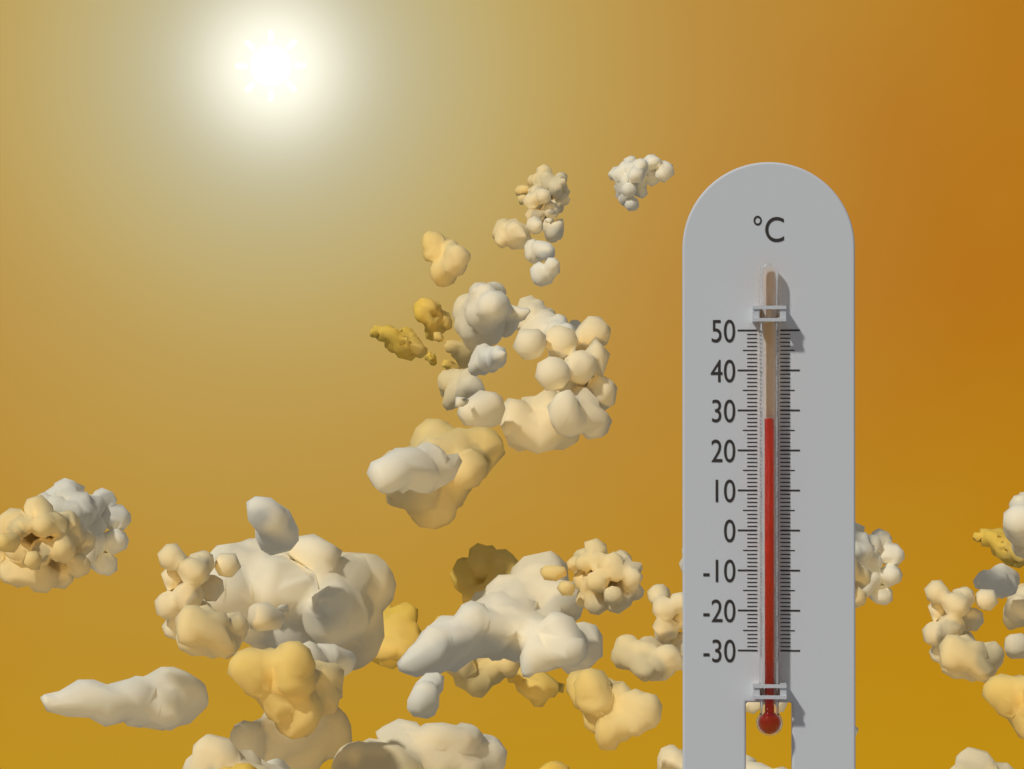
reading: 28 °C
